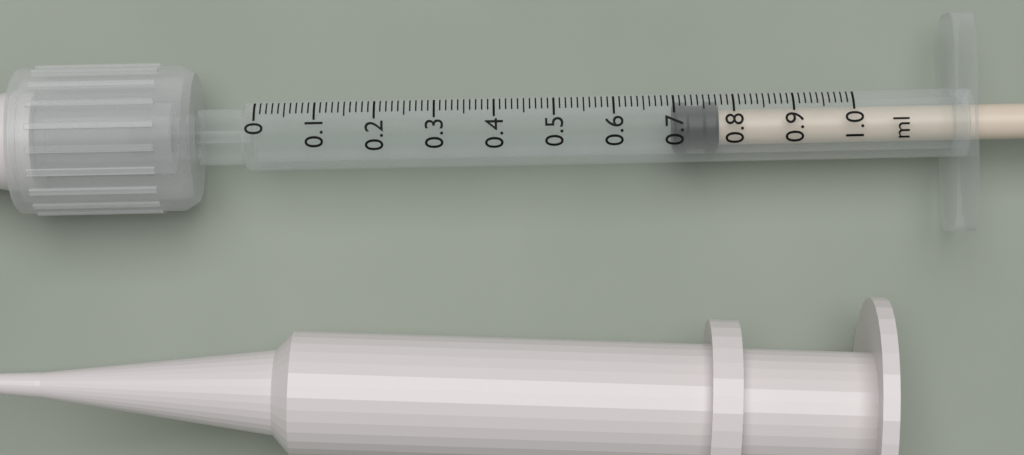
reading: 0.70 ml
